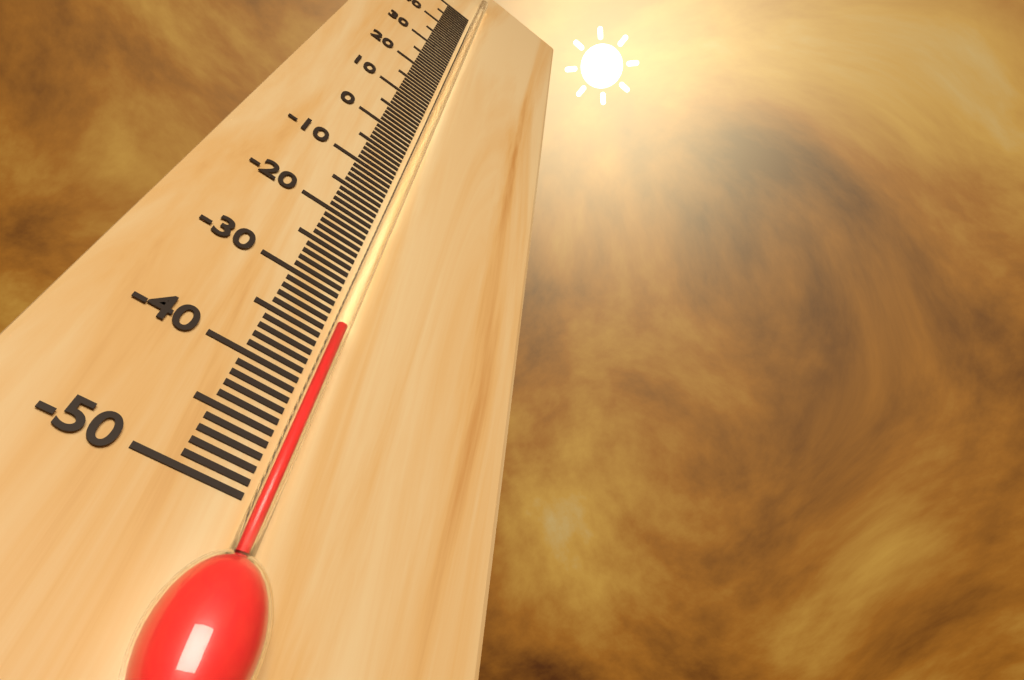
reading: -34 °C
